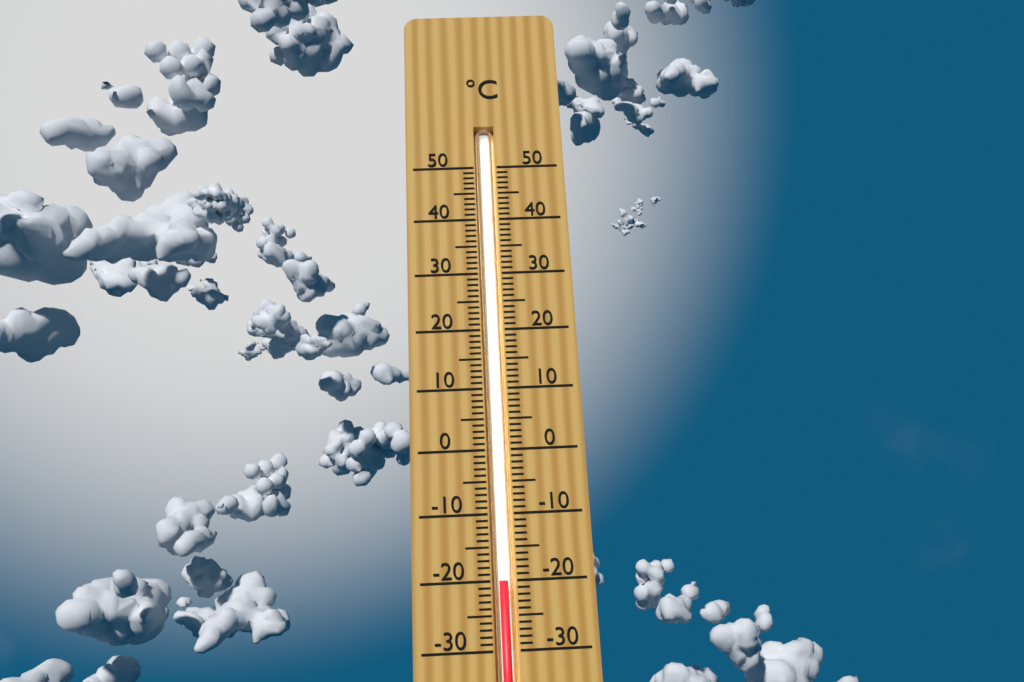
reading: -20 °C
